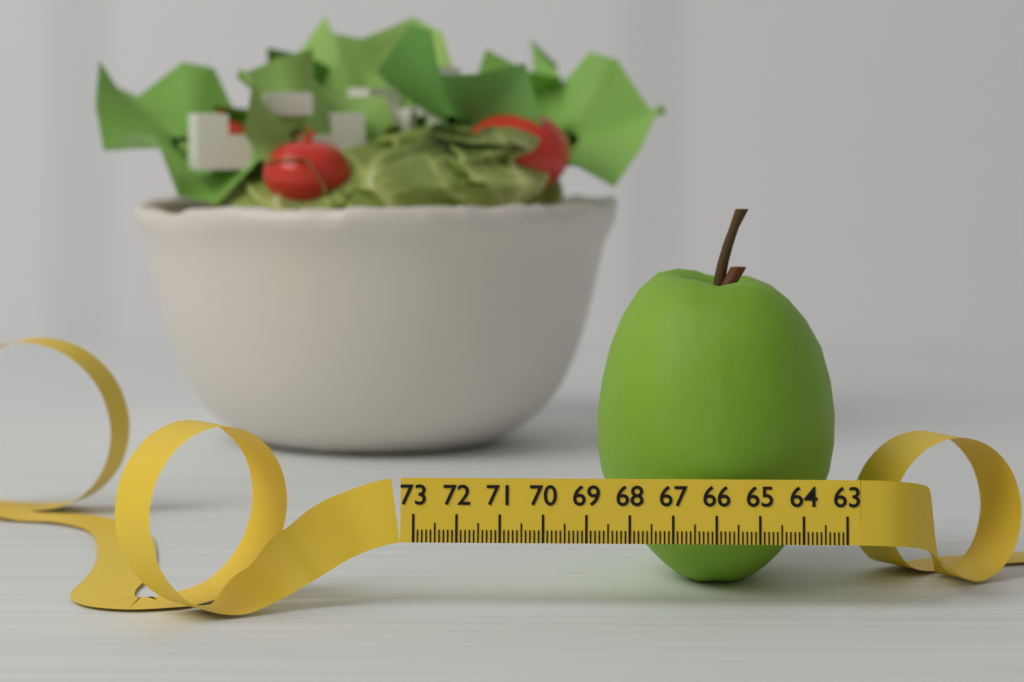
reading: 68.8 (no unit)
